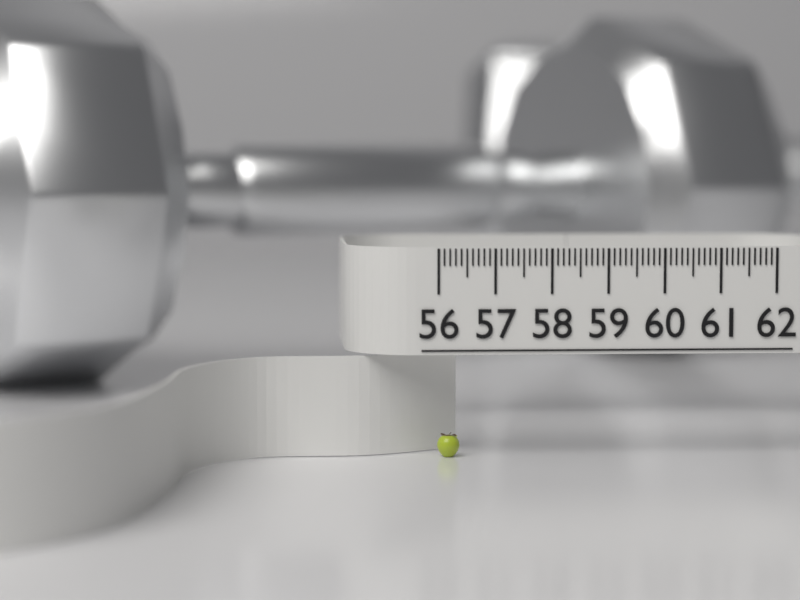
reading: 56.4 (no unit)
